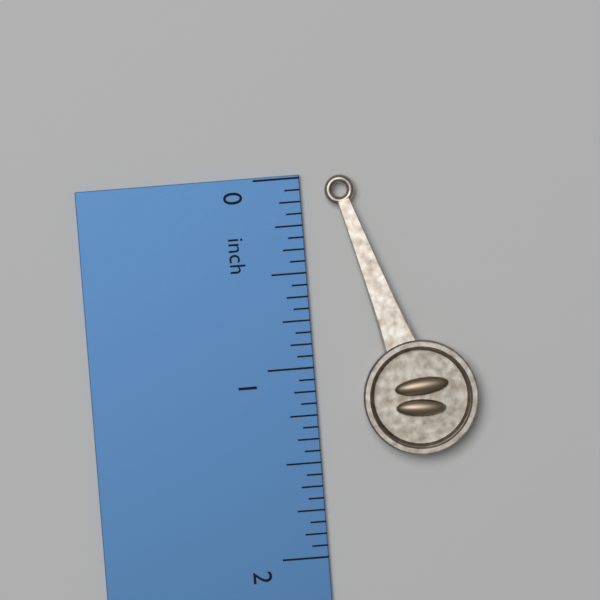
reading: 1.5000 inch
